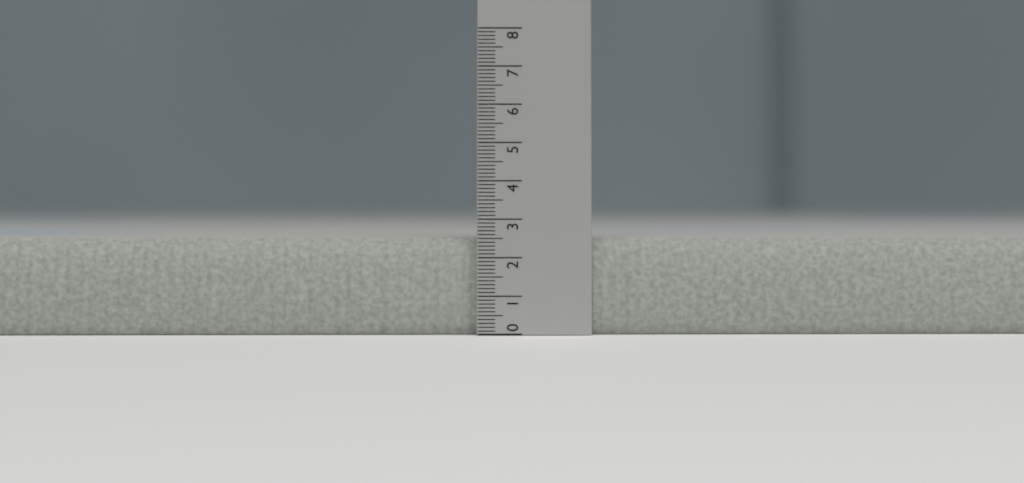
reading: 2.5 (no unit)
